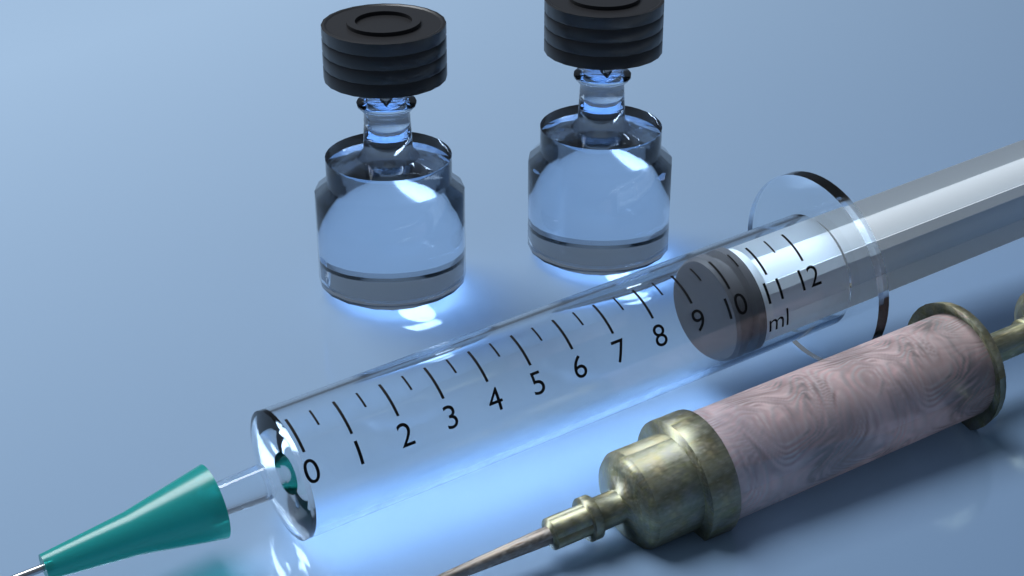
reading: 10.0 ml
